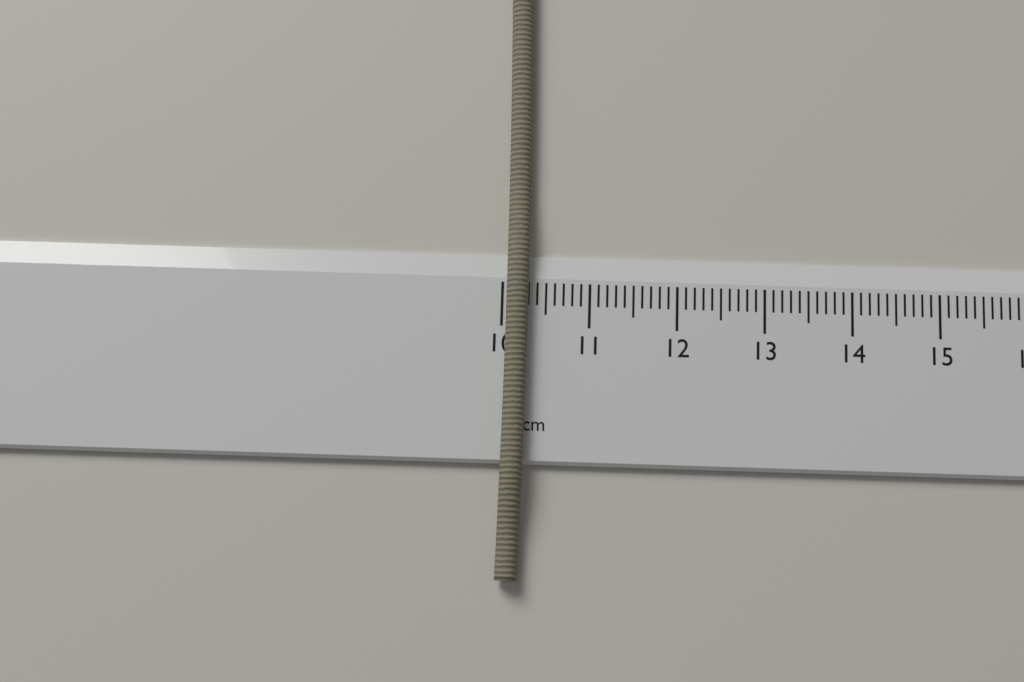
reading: 10.3 cm
